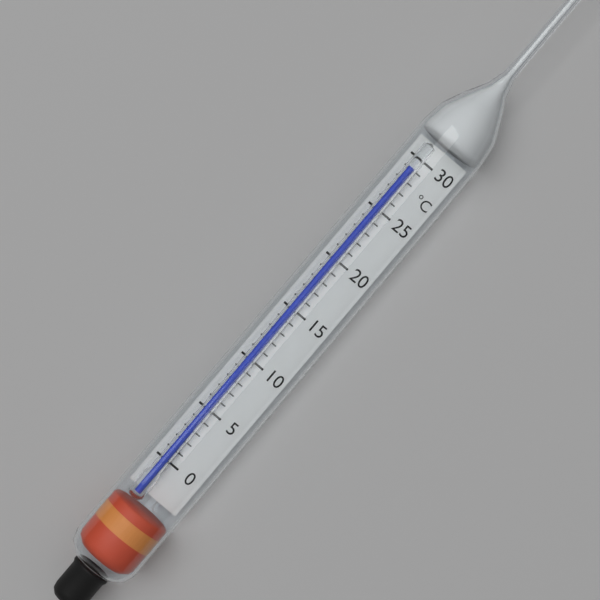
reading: 29 °C
